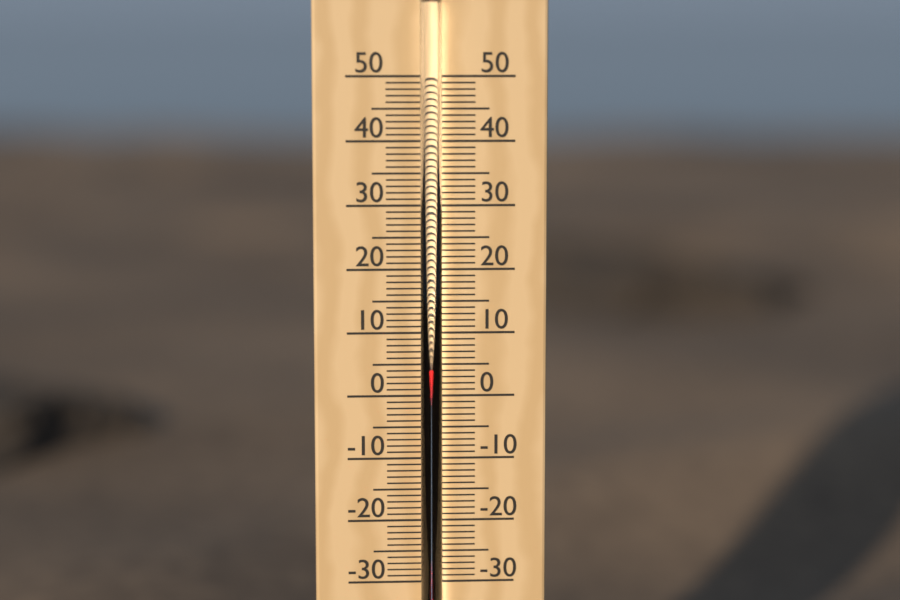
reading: 5 °C
